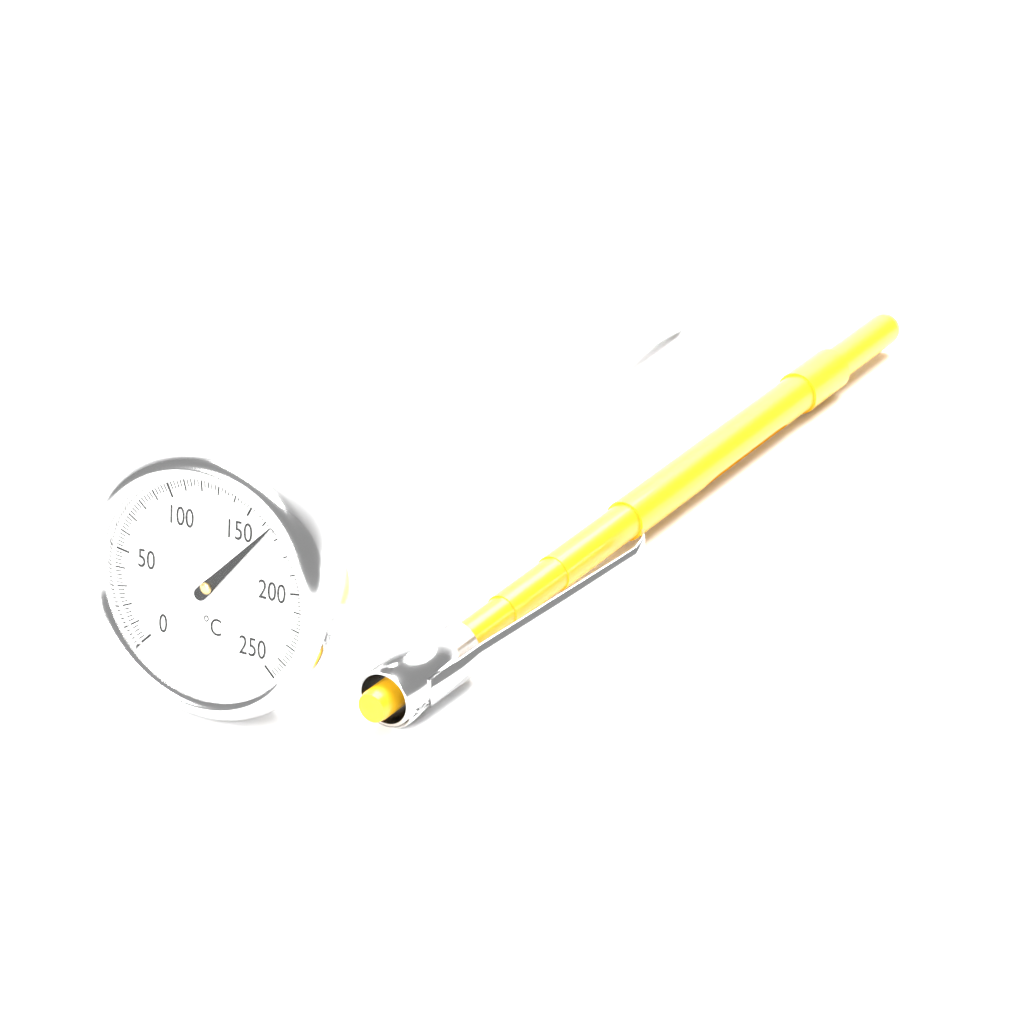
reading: 164 °C
